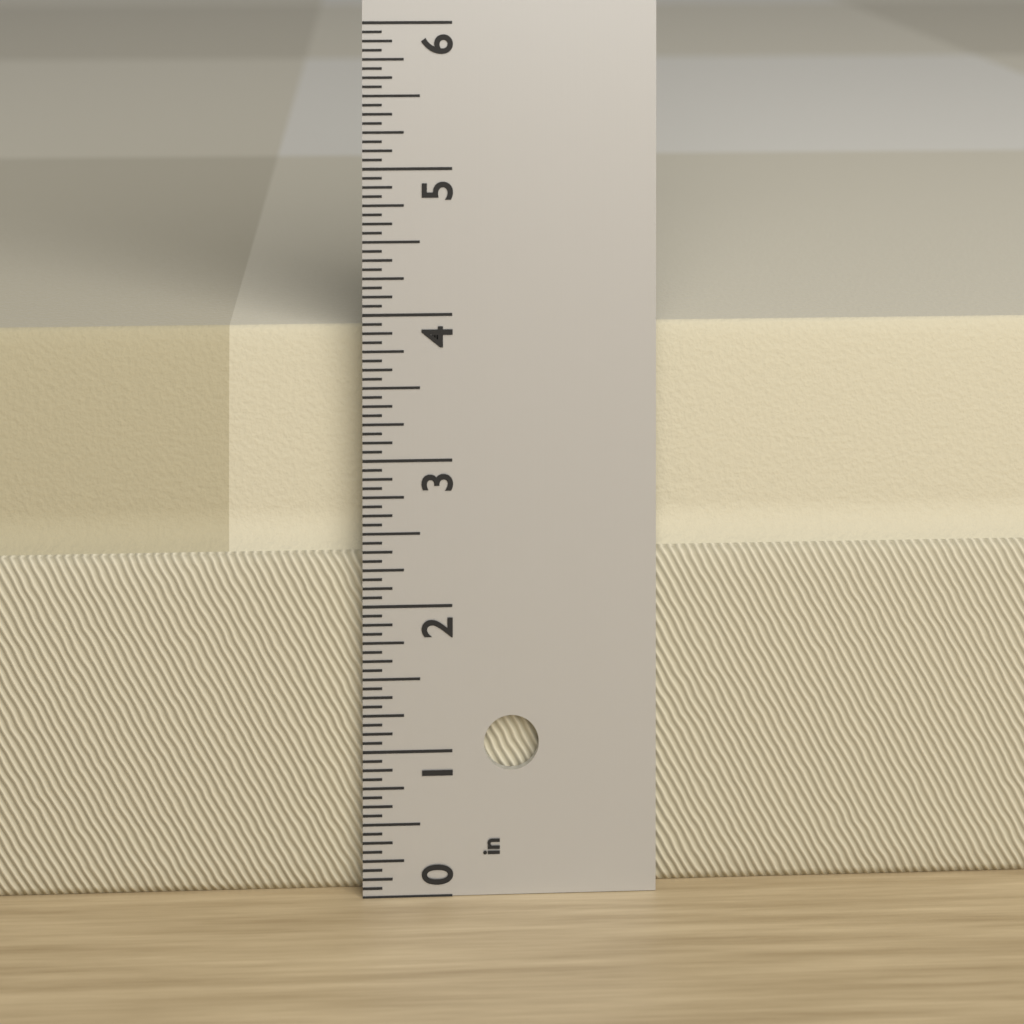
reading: 3.8750 in
